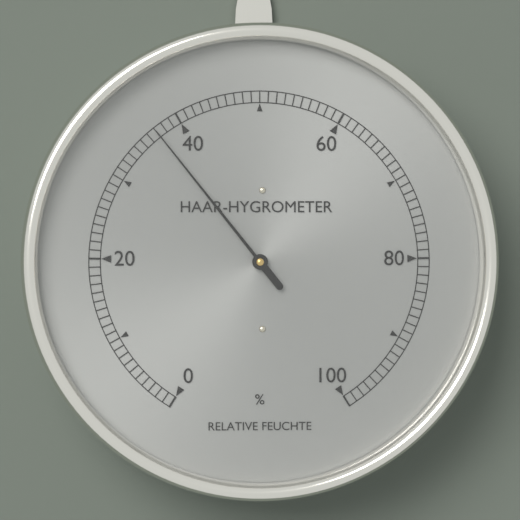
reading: 37 %
